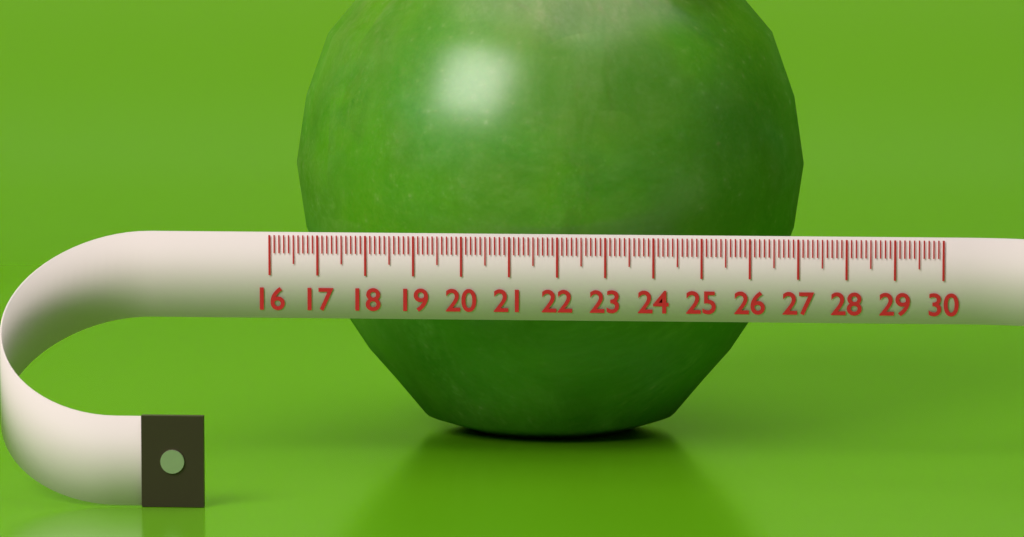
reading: 27.0 (no unit)
